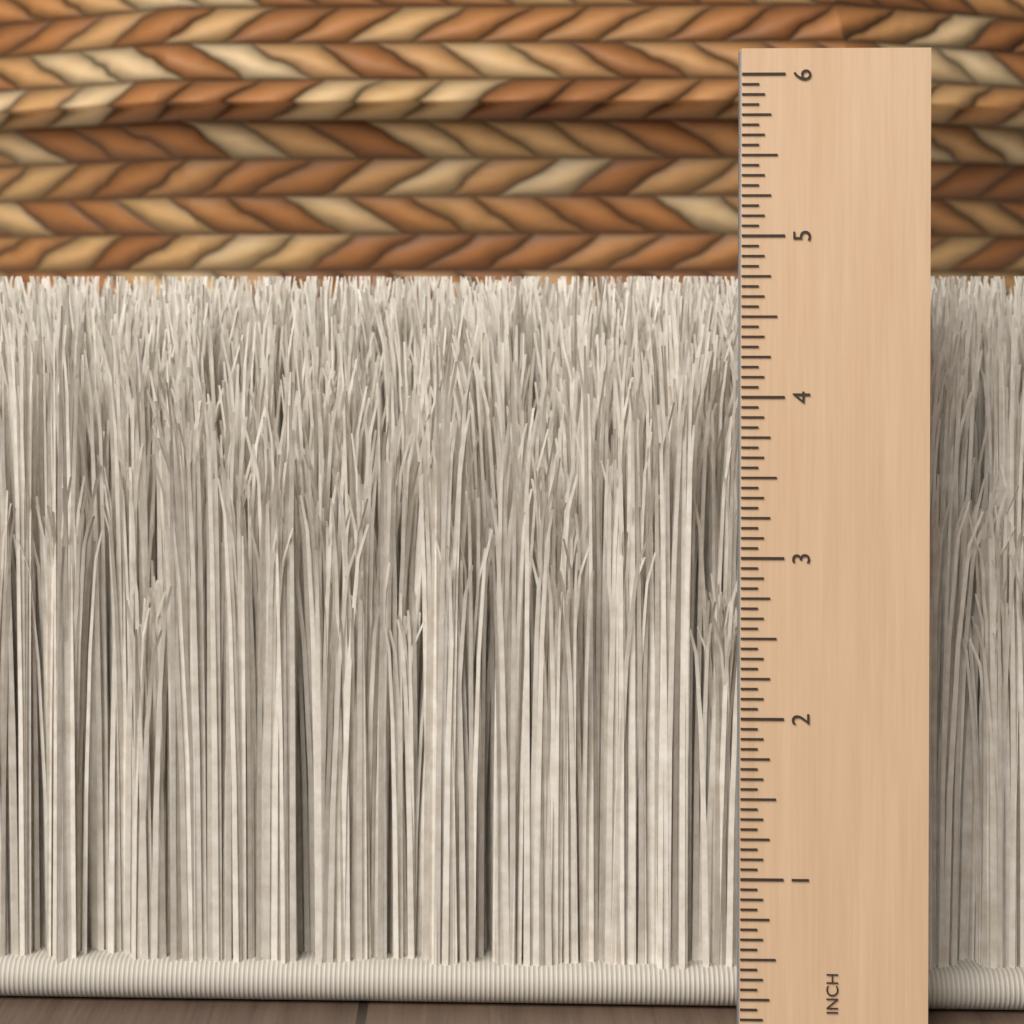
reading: 4.7500 in
